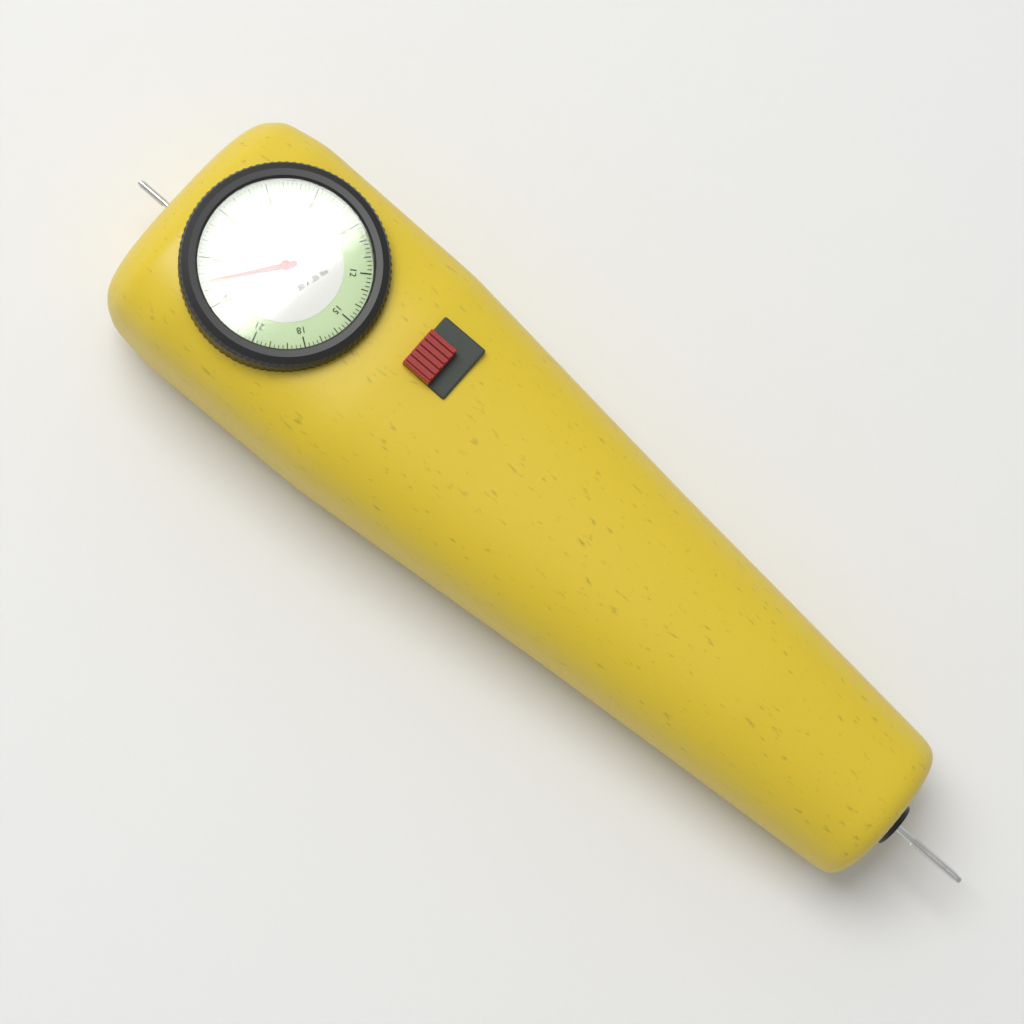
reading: 25.50 lbs
